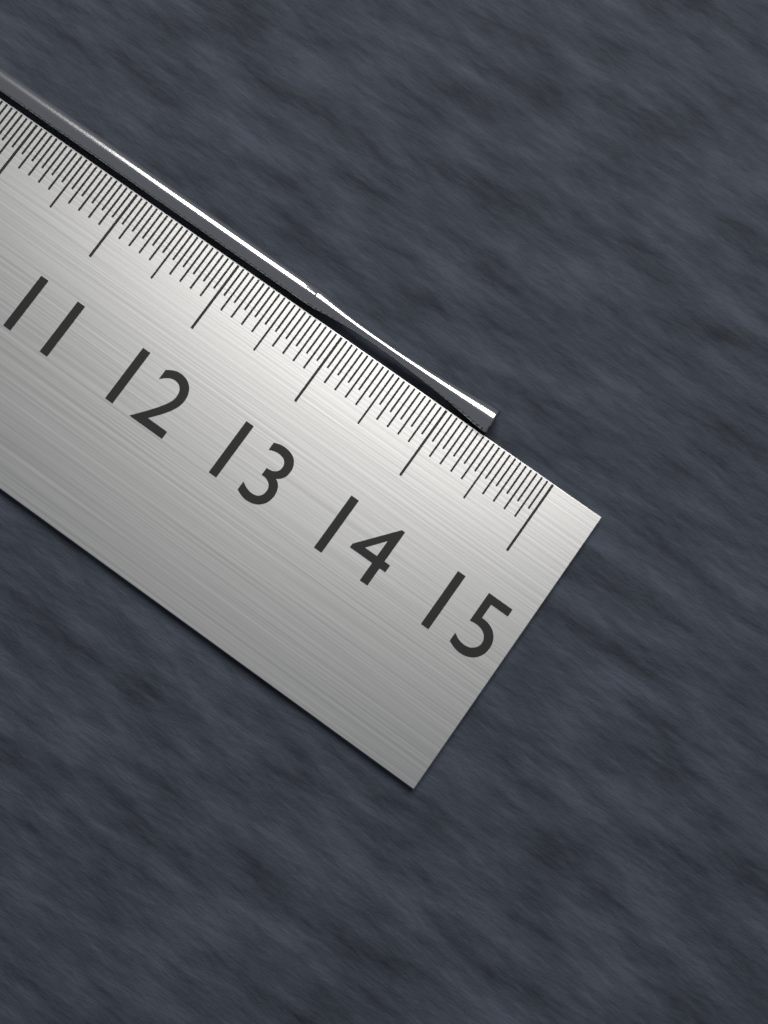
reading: 14.35 cm
